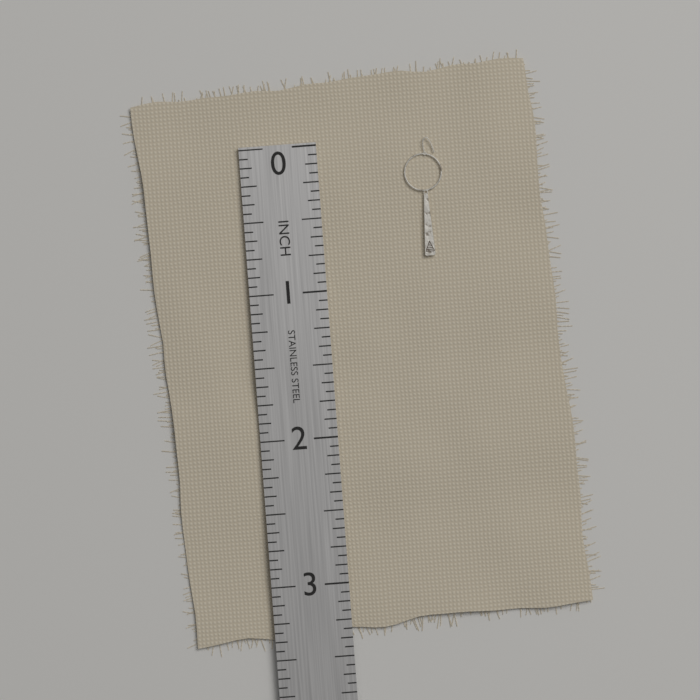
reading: 0.8125 in
